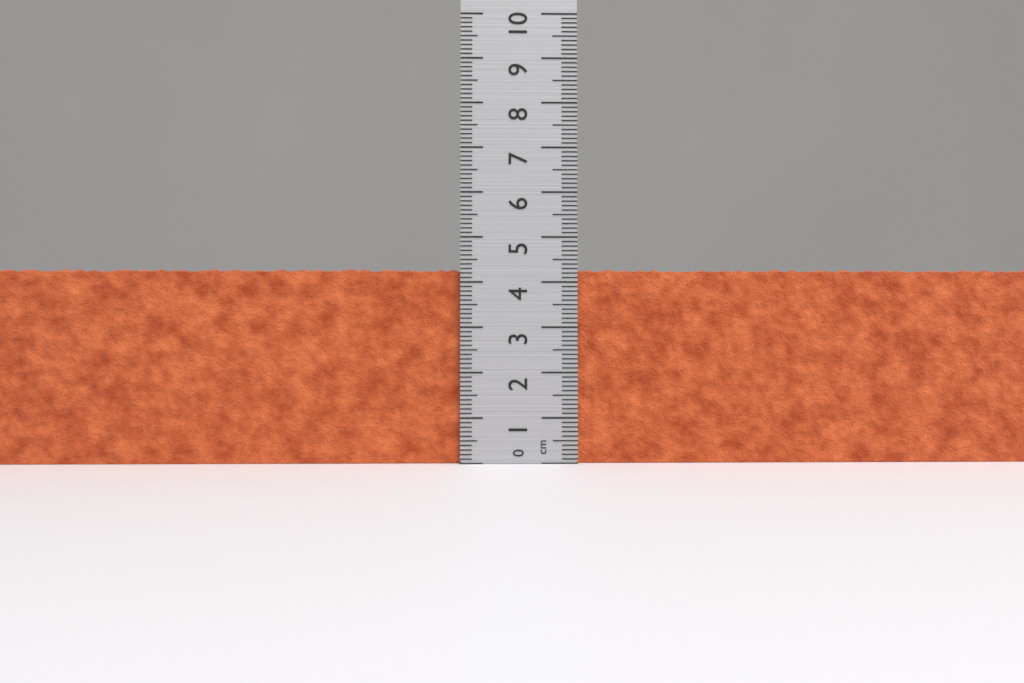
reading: 4.3 cm
